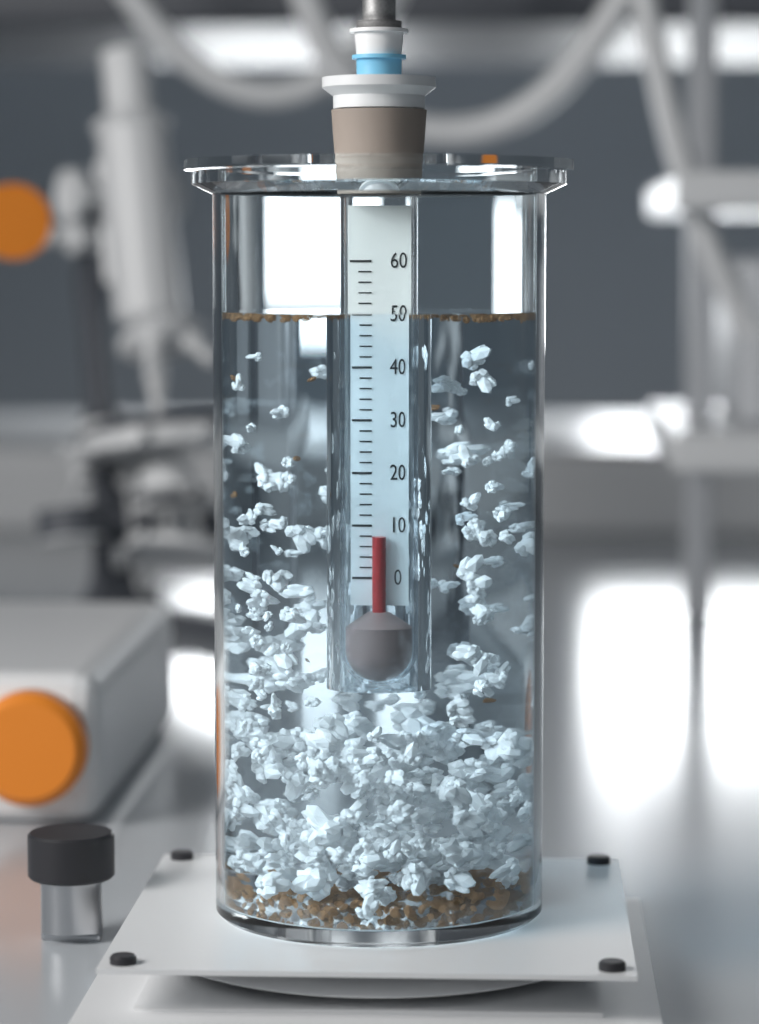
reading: 8 (no unit)
